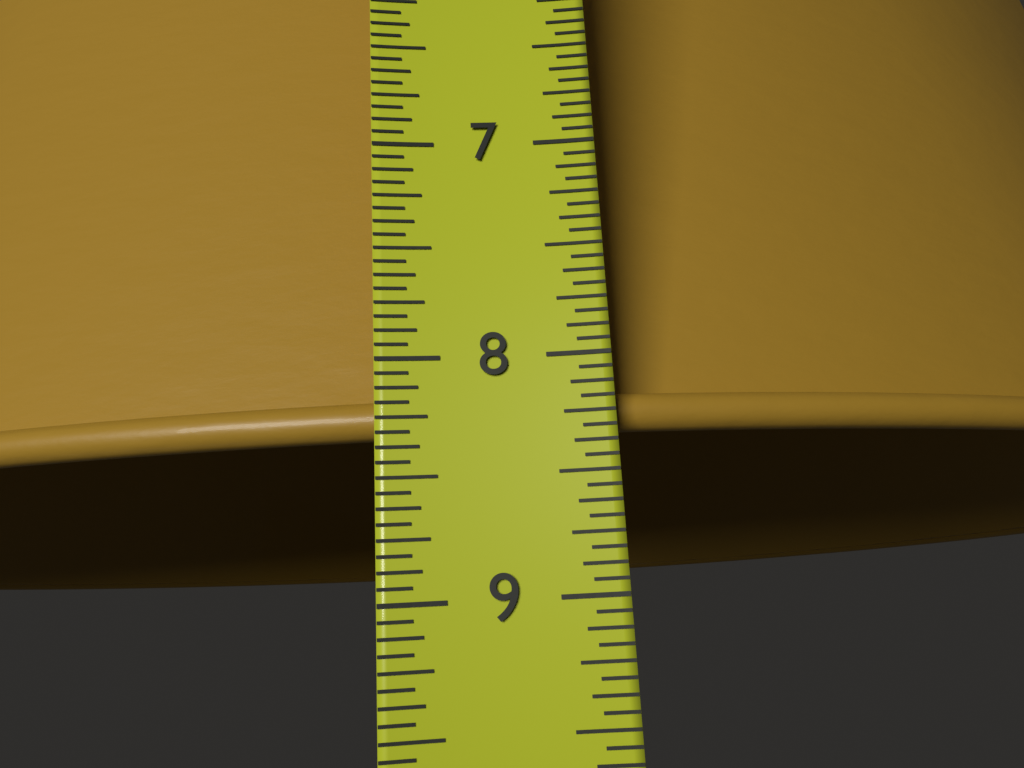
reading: 8.3125 in
